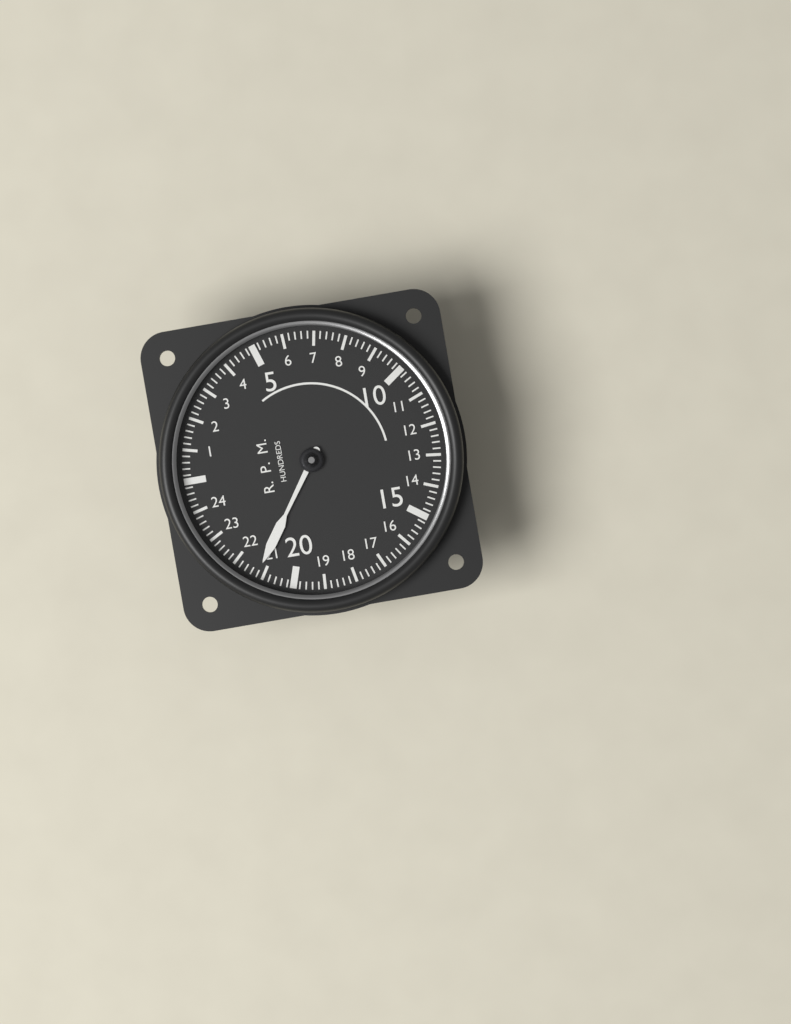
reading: 21.2 RPM x100
